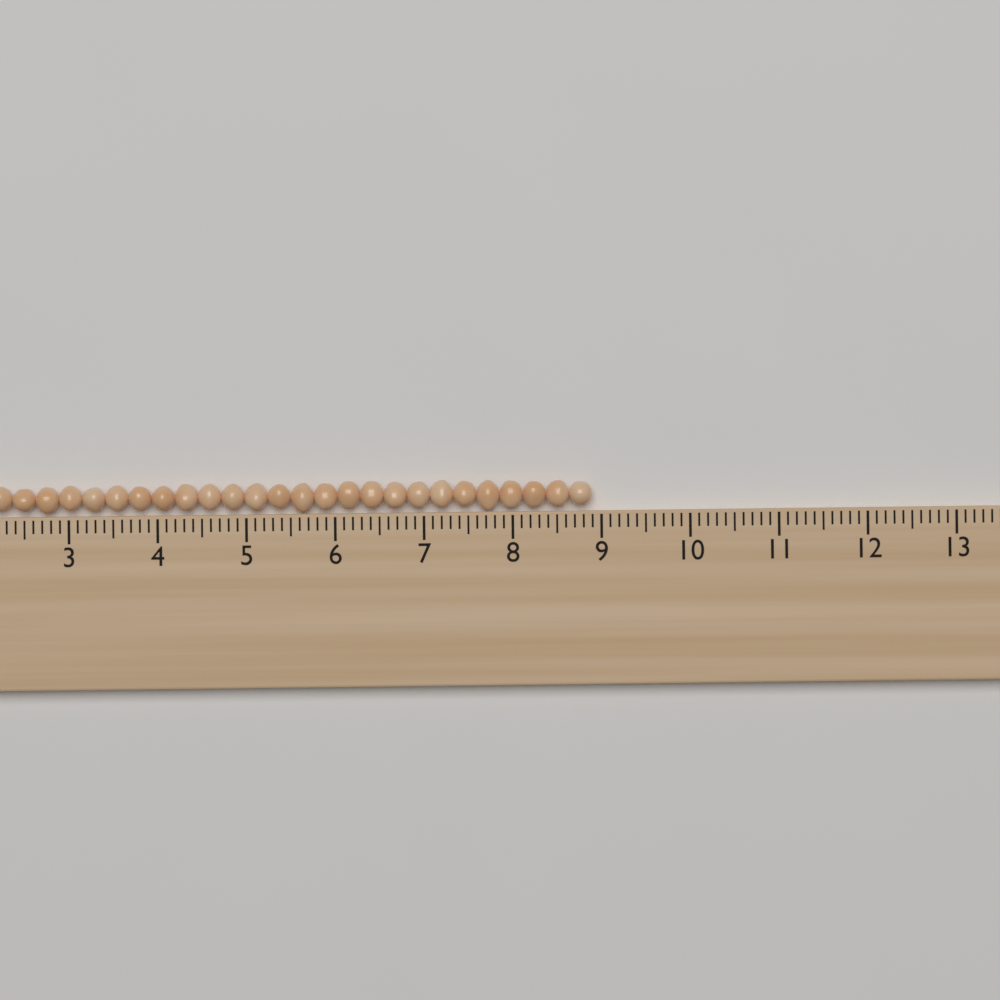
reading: 8.9 (no unit)
